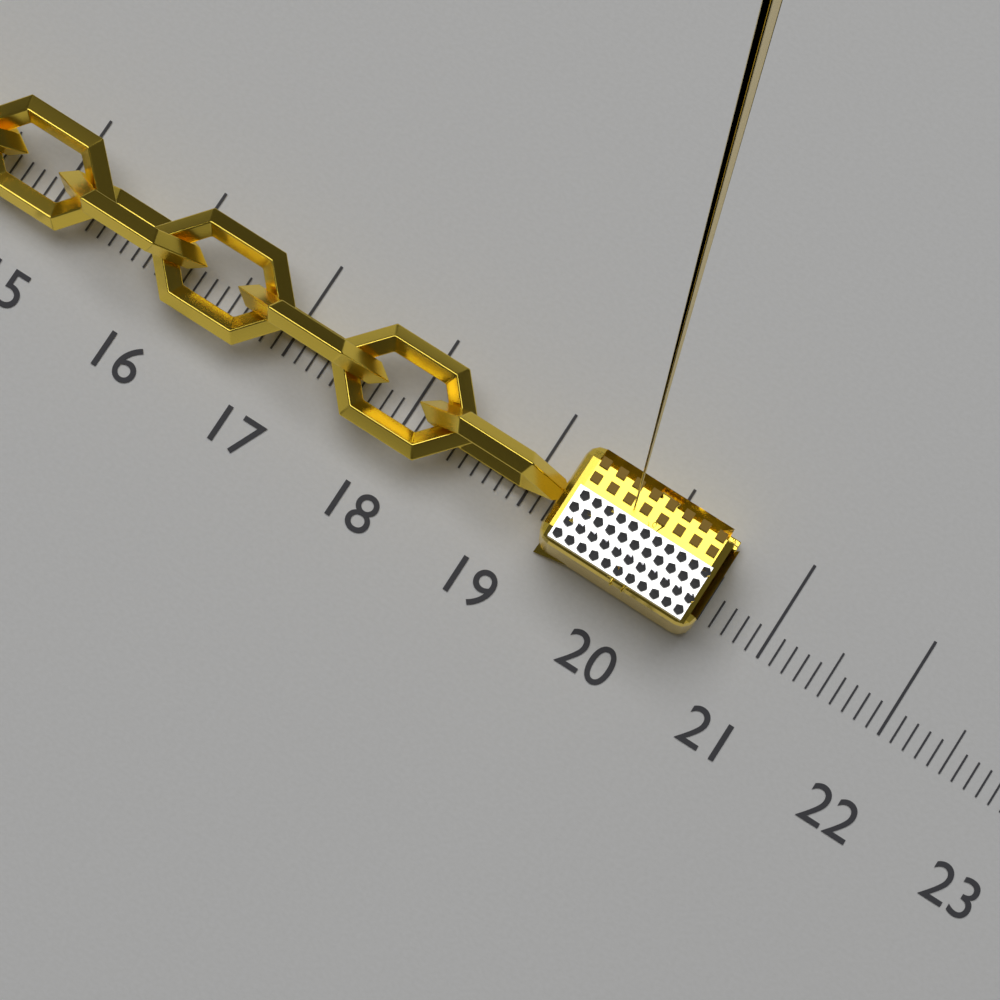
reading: 20.5 (no unit)
